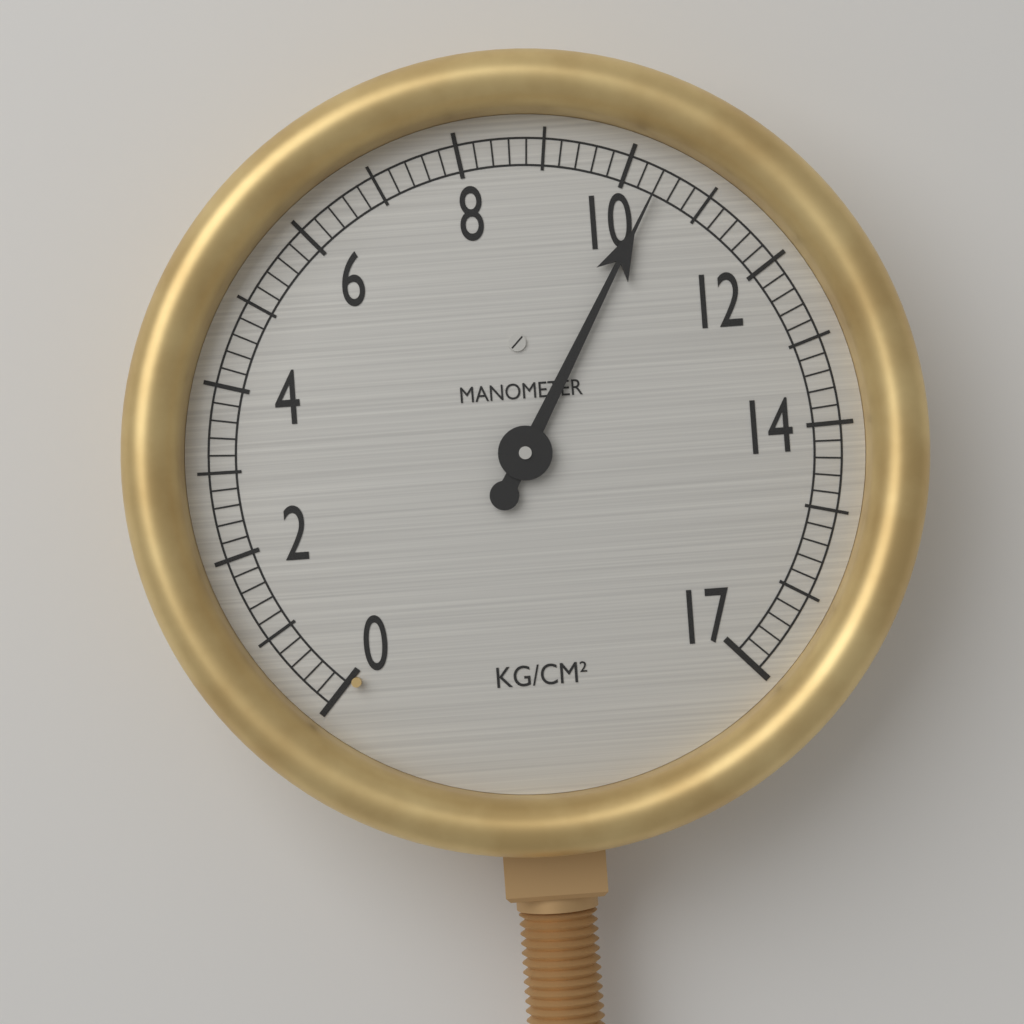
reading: 10.4 kg/cm²
